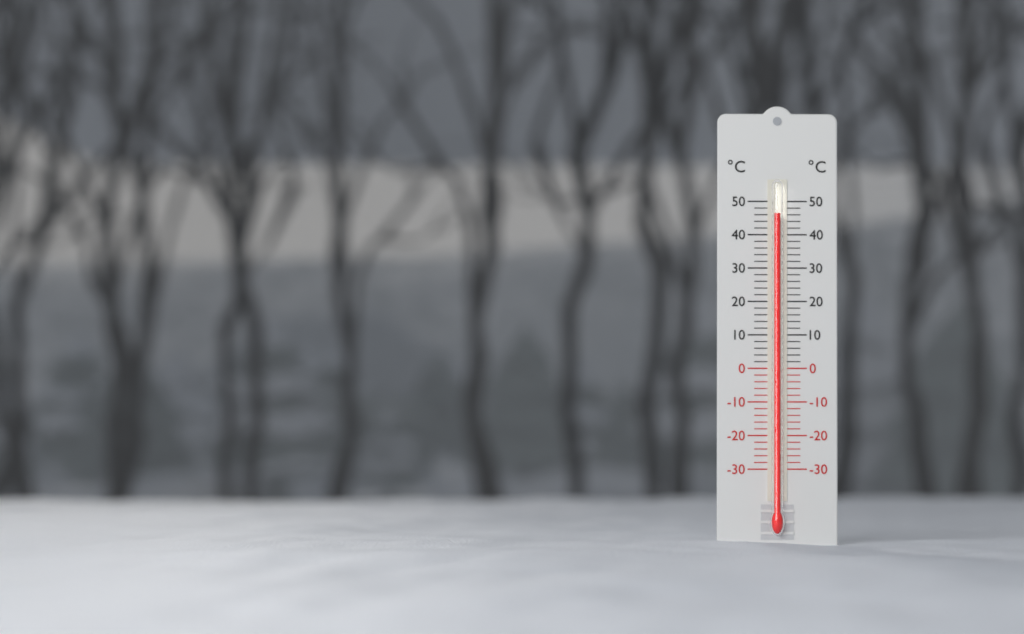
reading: 46 °C
